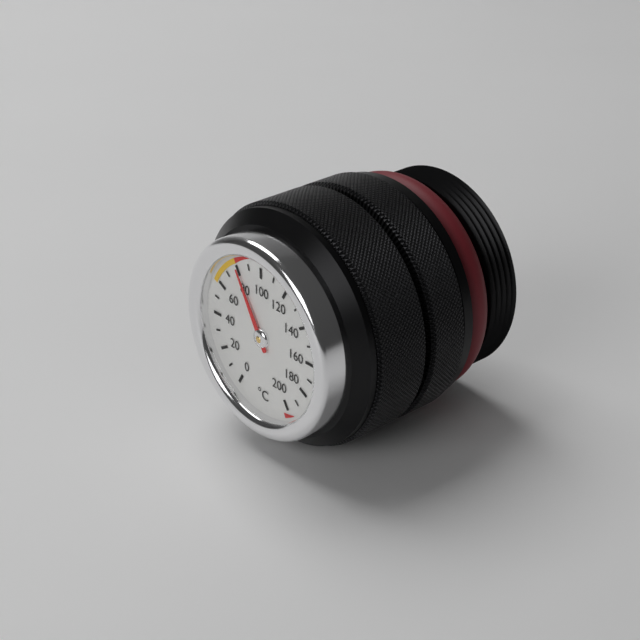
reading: 80 °C
